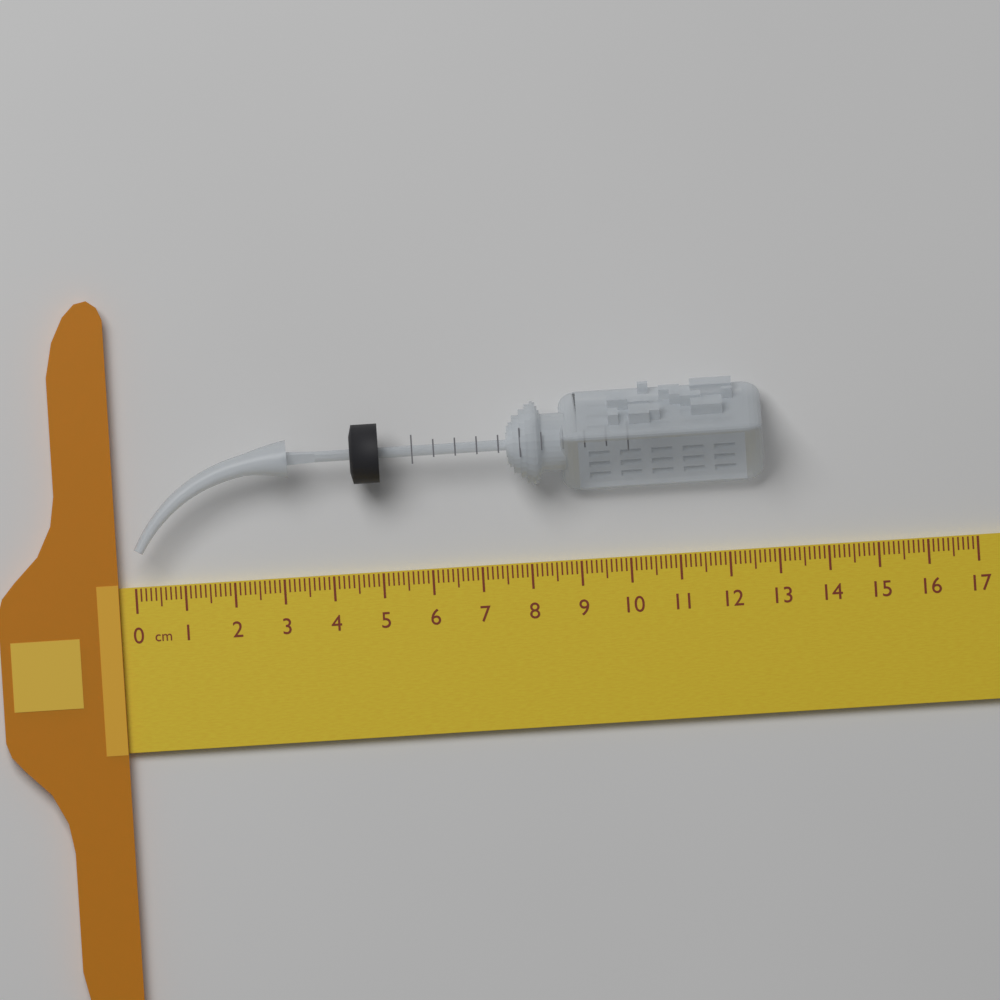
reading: 12.8 cm
